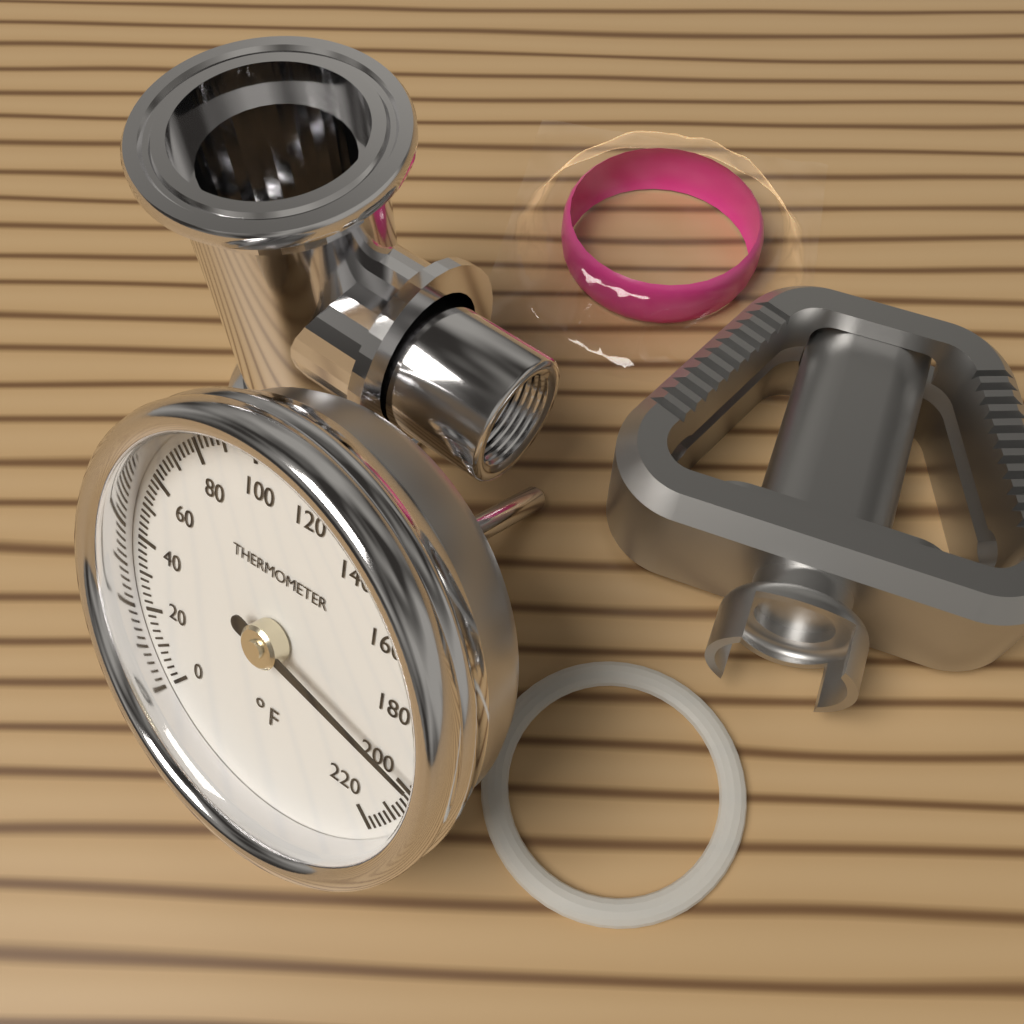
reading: 196 °F
